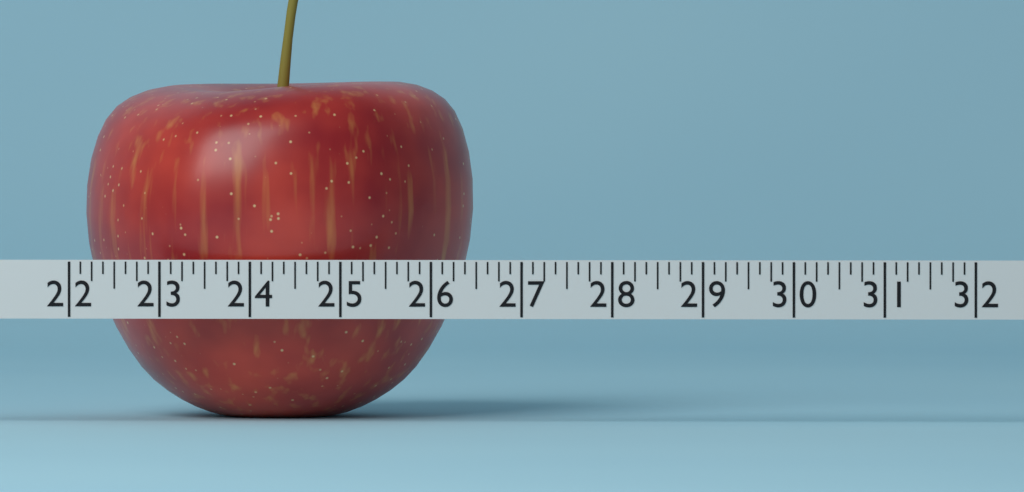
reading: 26.375 (no unit)
